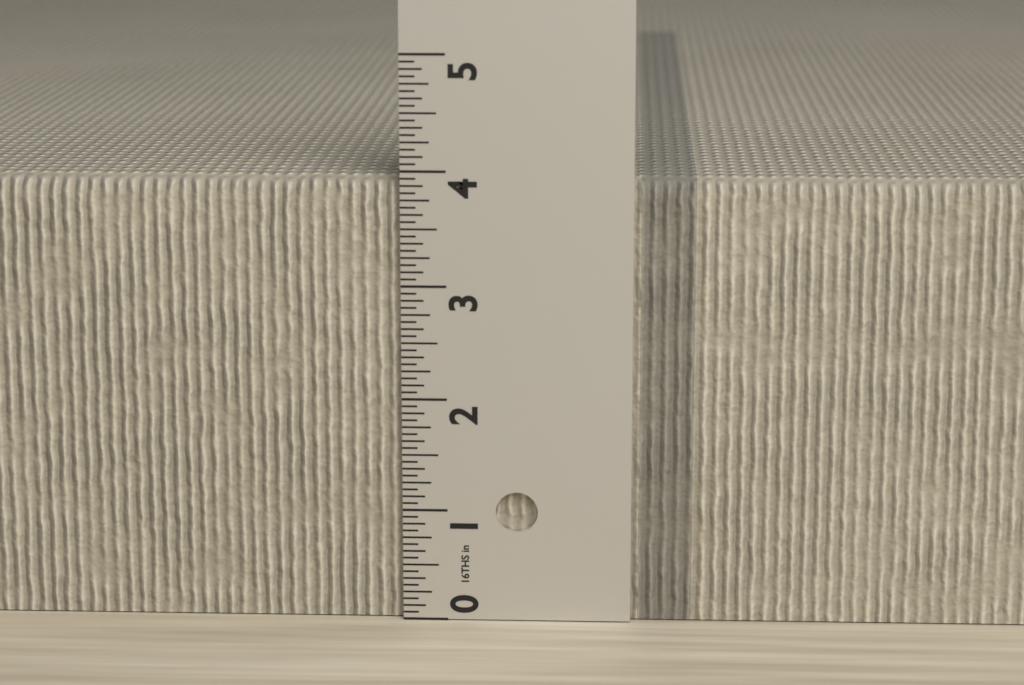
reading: 3.9375 in
